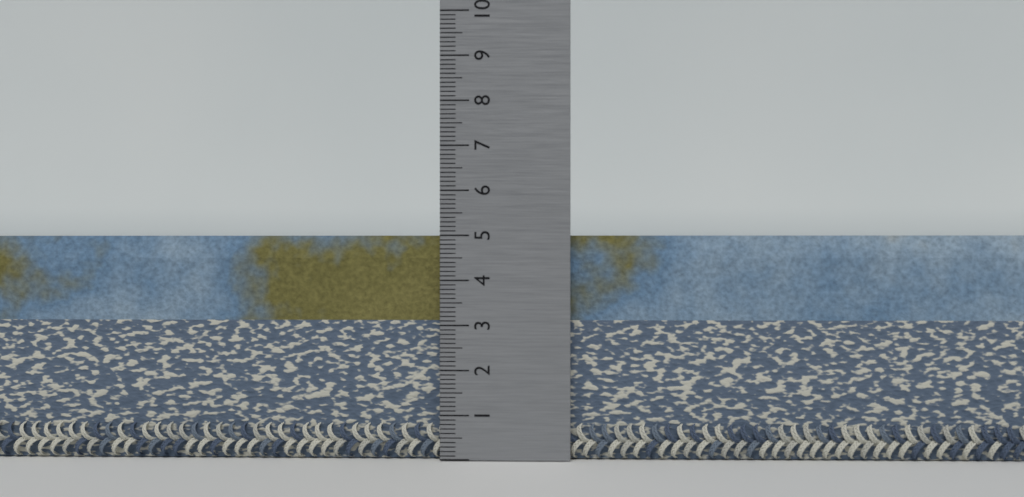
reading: 5.0 (no unit)
